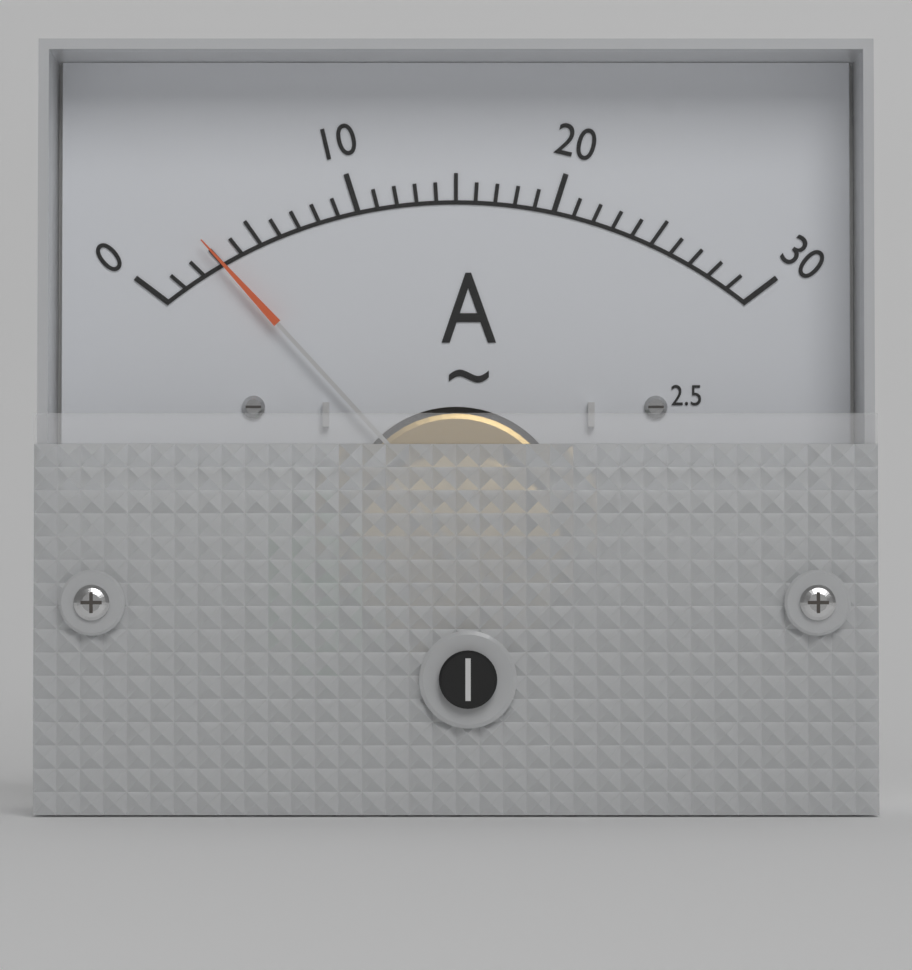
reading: 3 A
